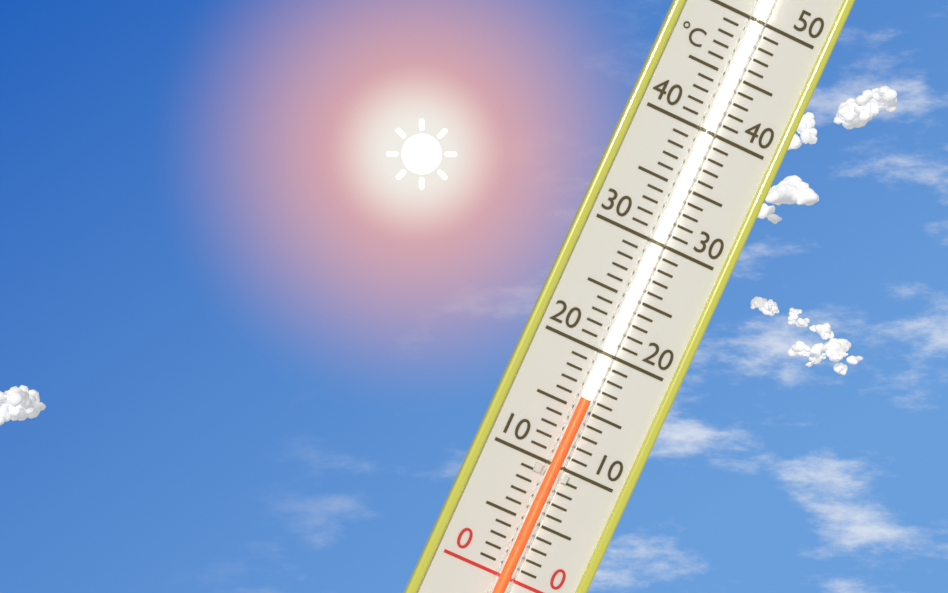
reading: 16 °C
